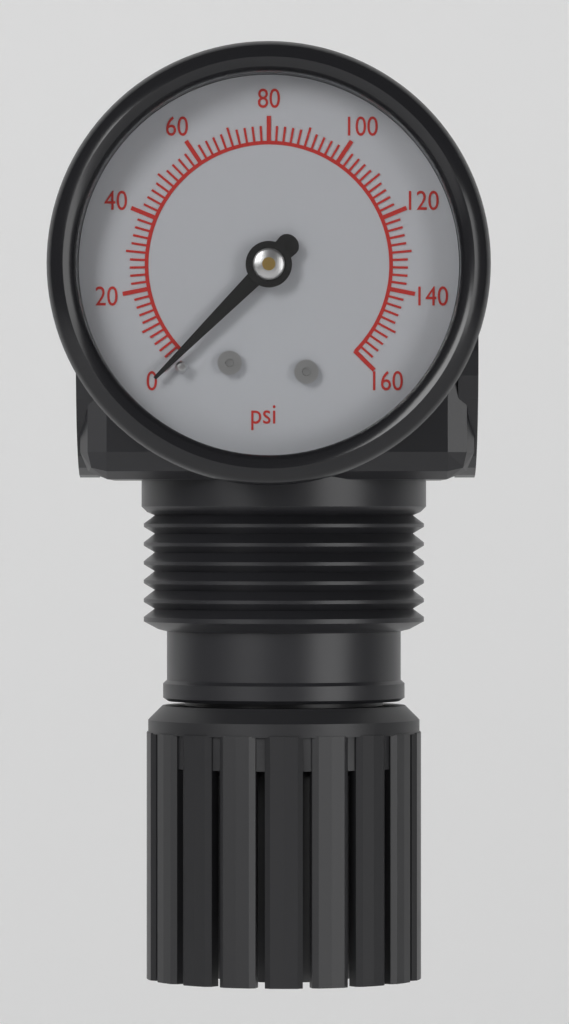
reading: 0 psi
